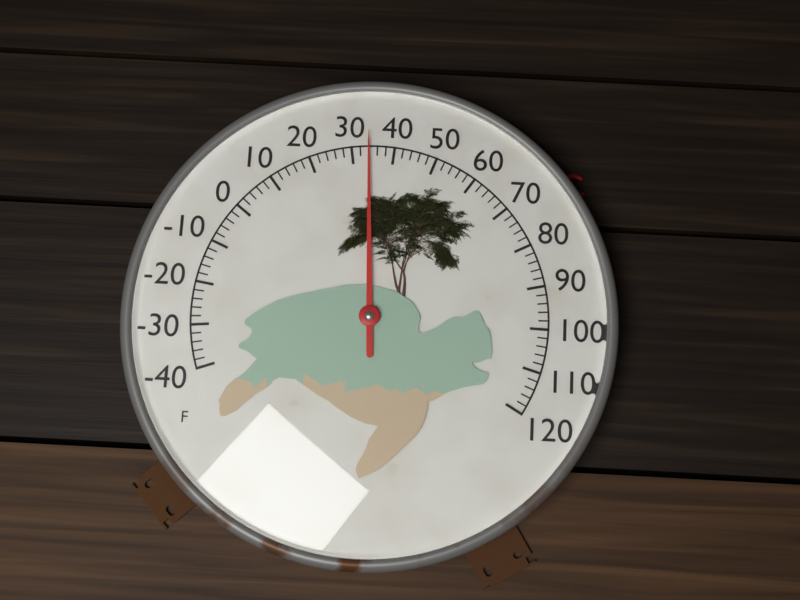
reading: 34 °F
